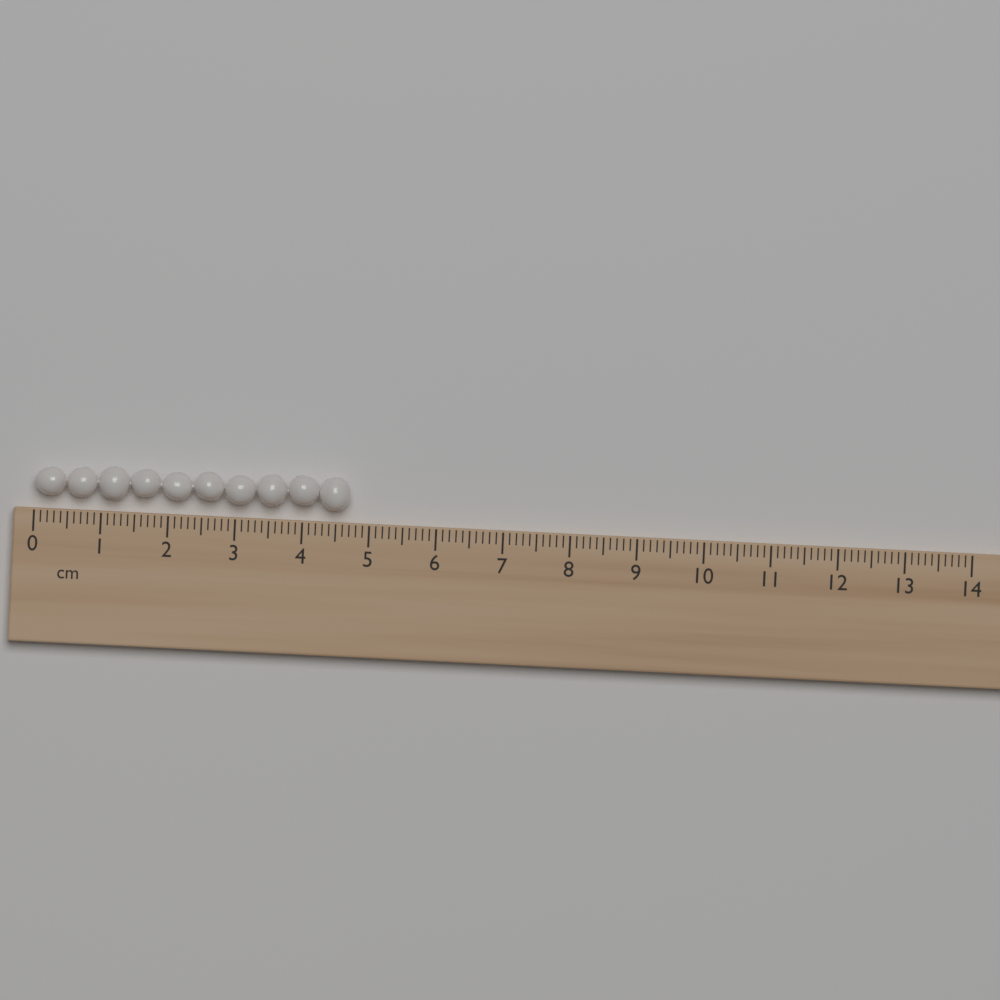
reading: 4.7 cm
